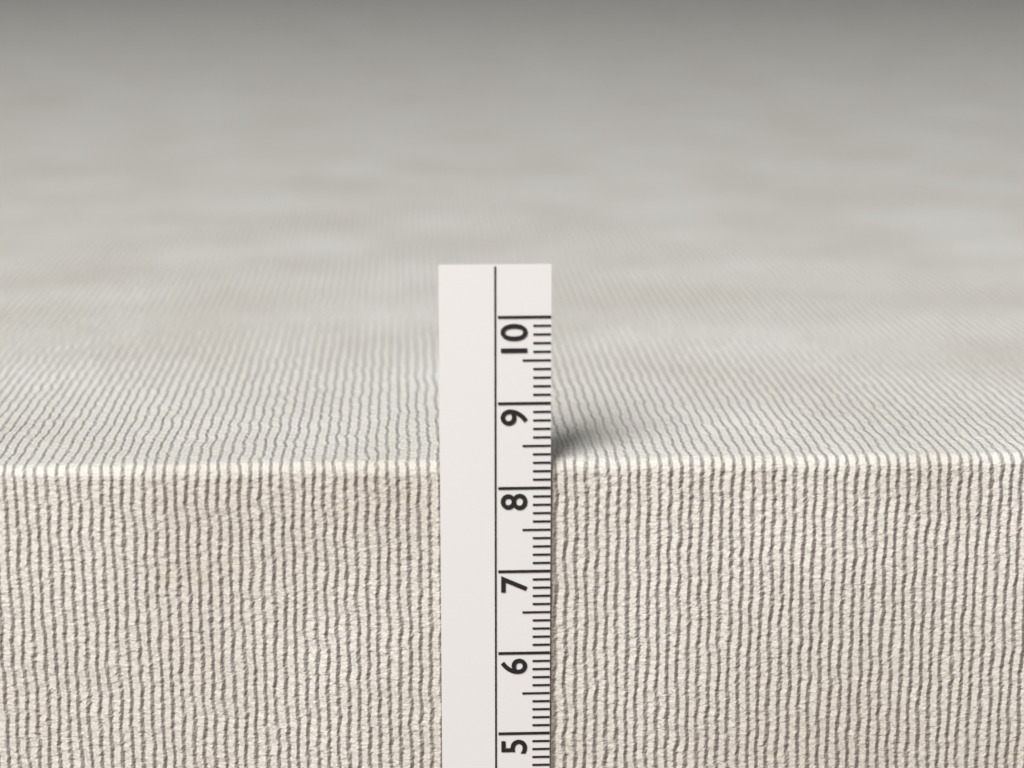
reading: 8.3 cm
